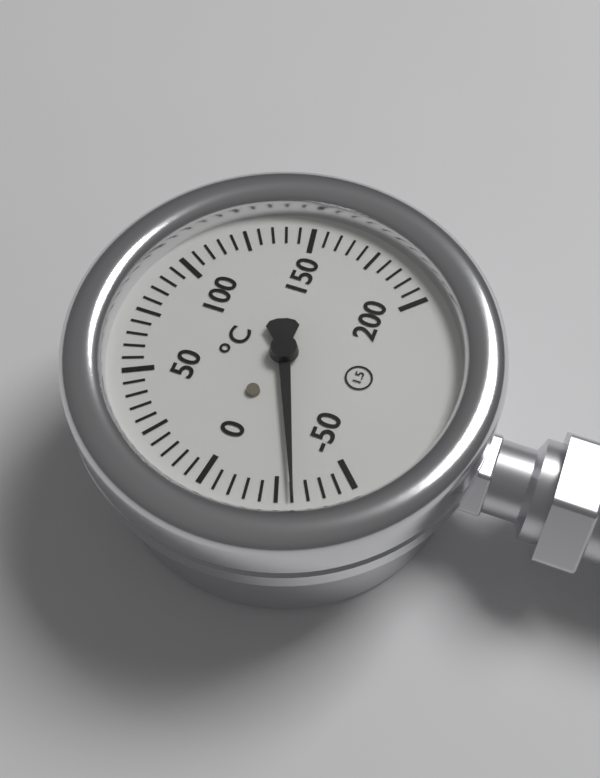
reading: -30 °C
